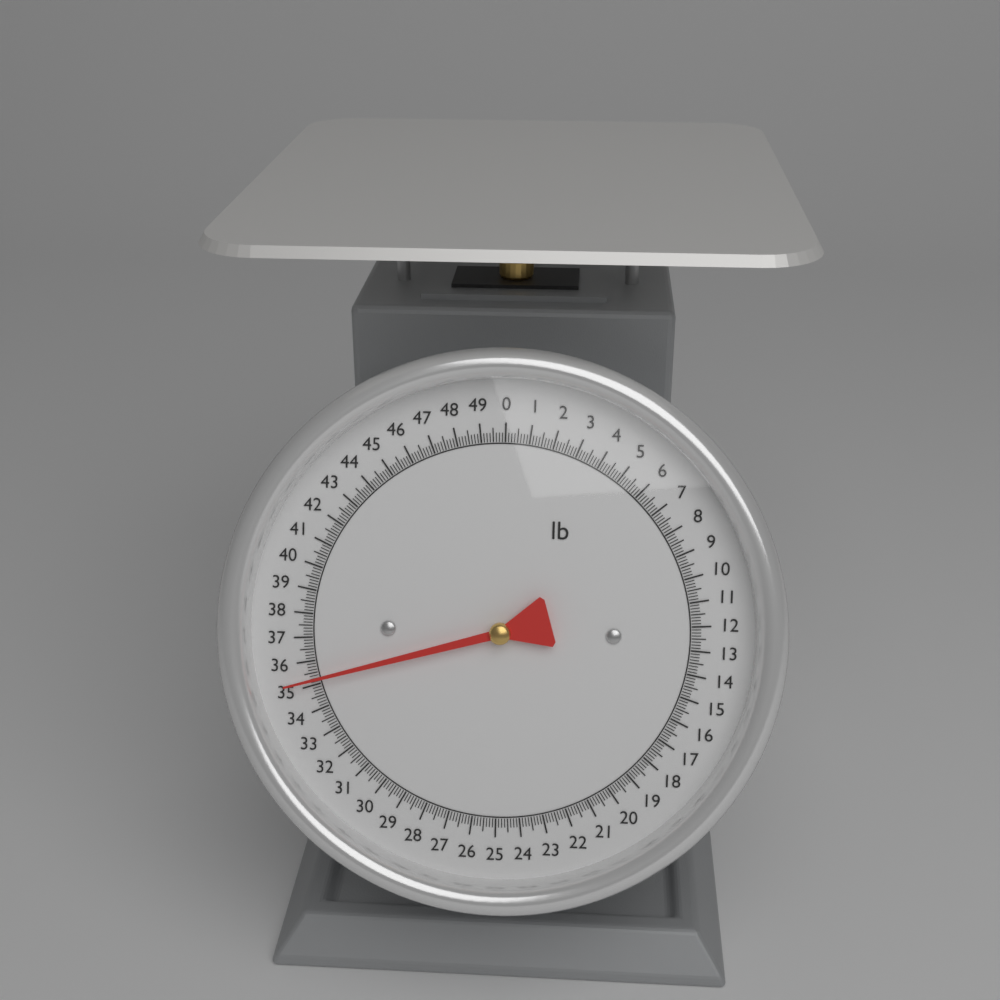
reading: 35.250 lb
